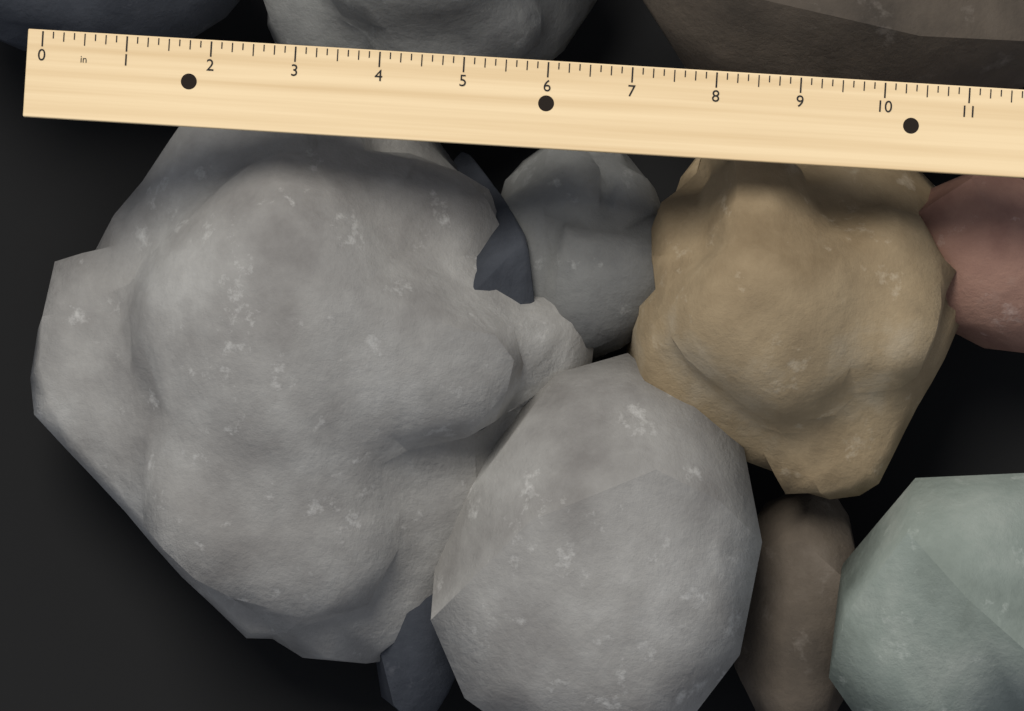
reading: 6.750 in
